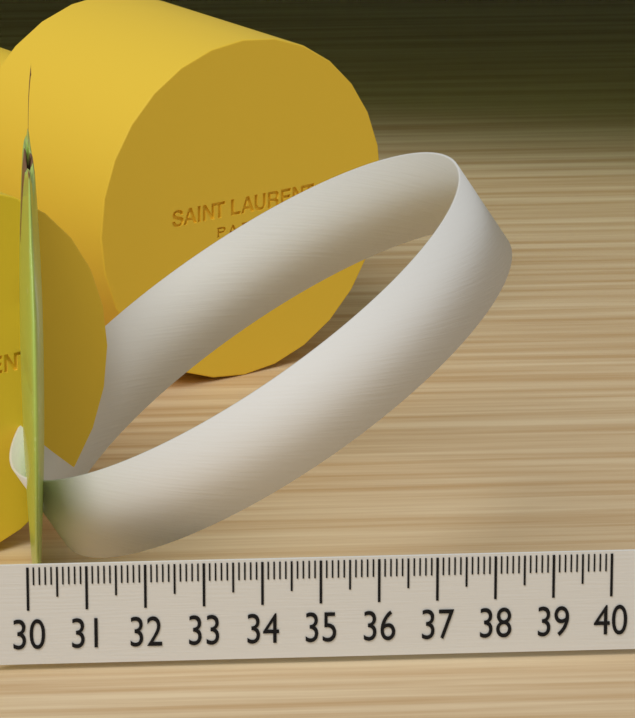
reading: 30.4 (no unit)
